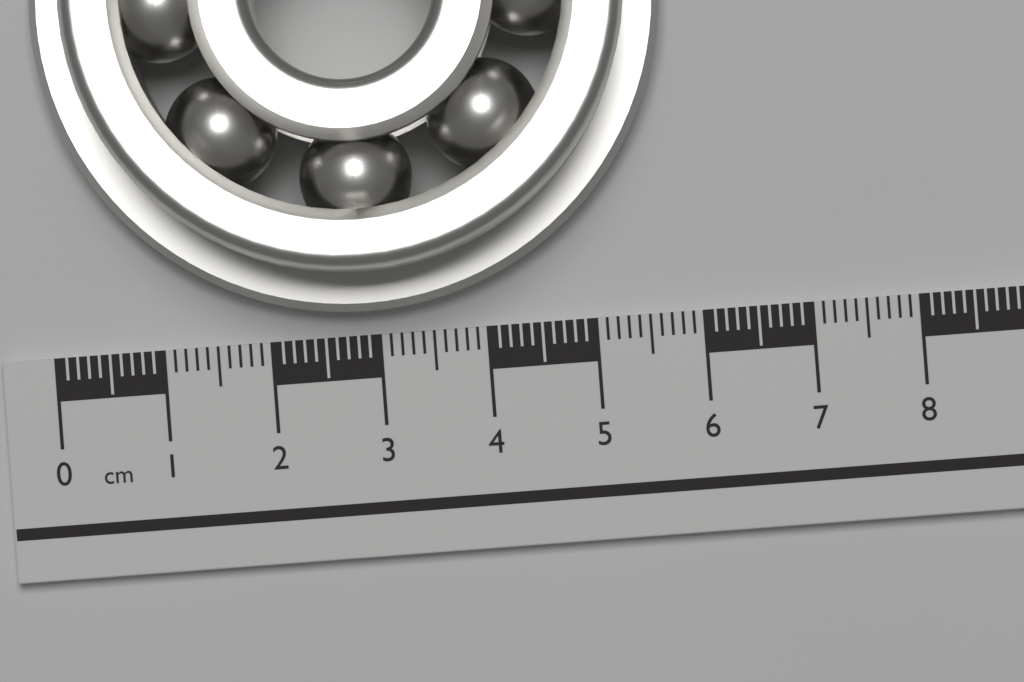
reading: 5.8 cm
